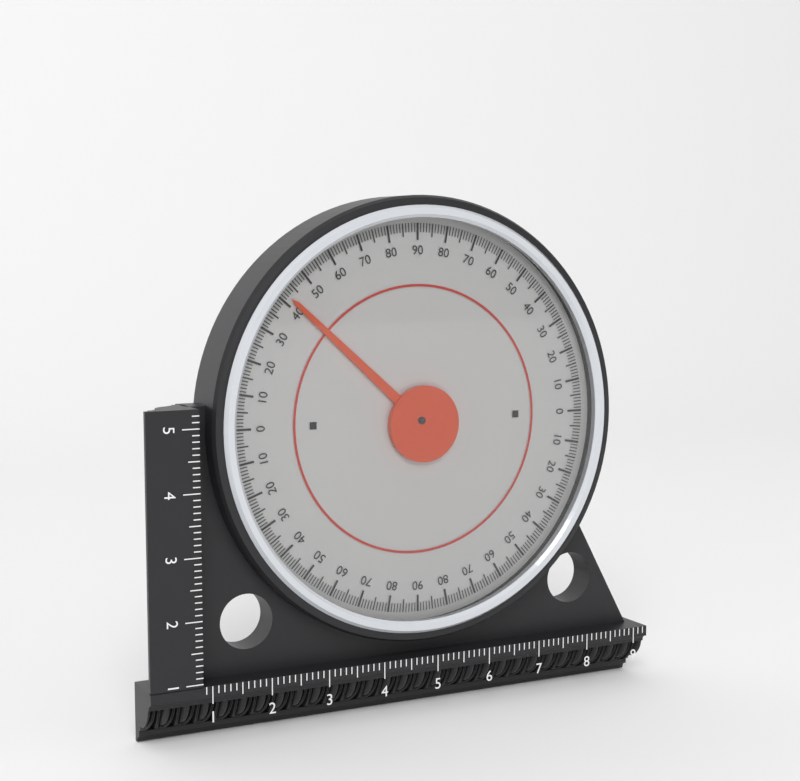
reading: 42 (no unit)
